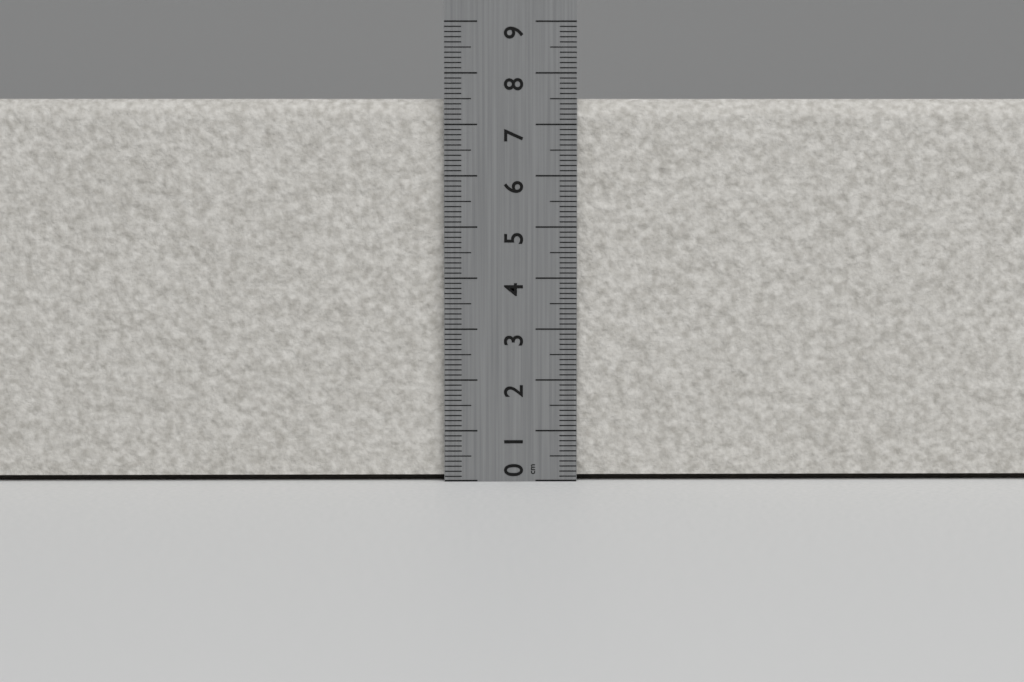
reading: 7.5 cm
